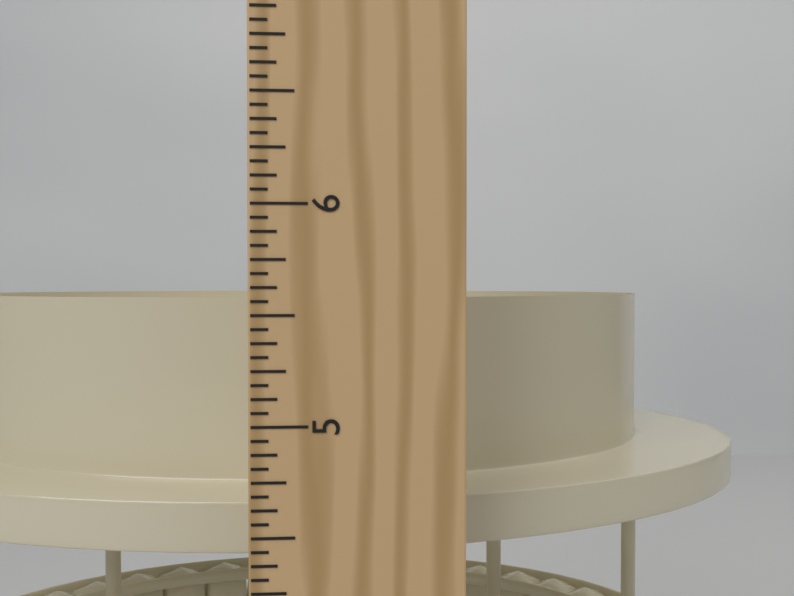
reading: 5.5625 in
